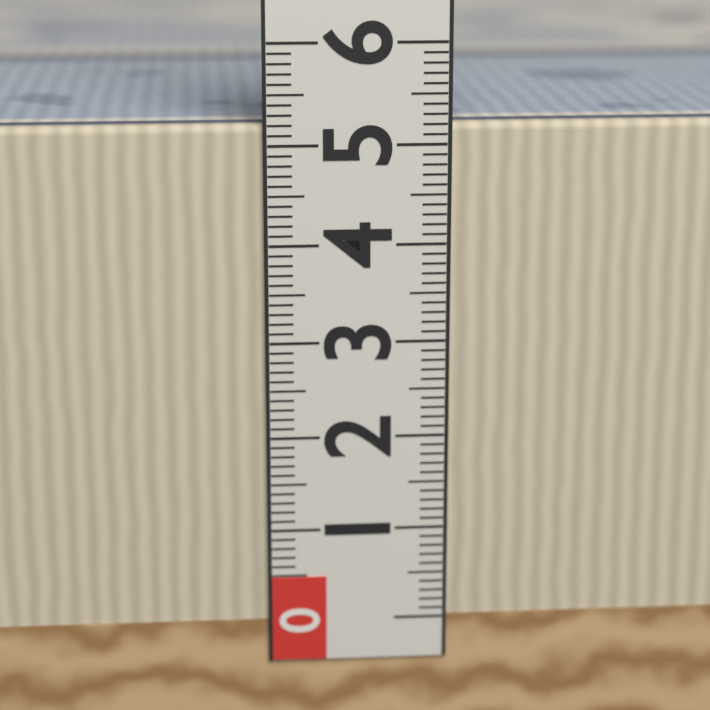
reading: 5.2 (no unit)
